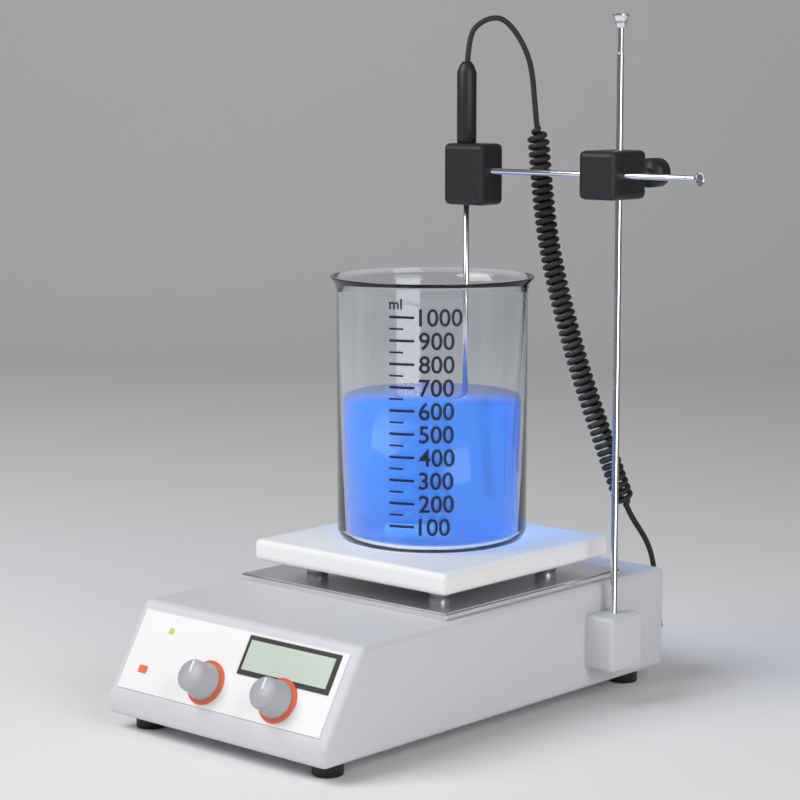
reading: 600 ml
